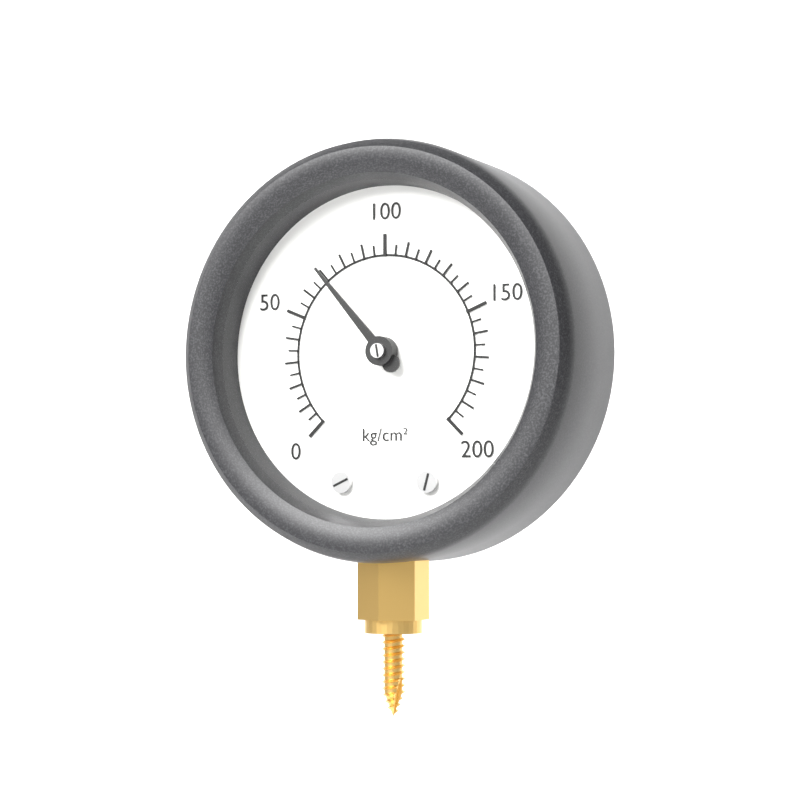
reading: 70 kg/cm²
